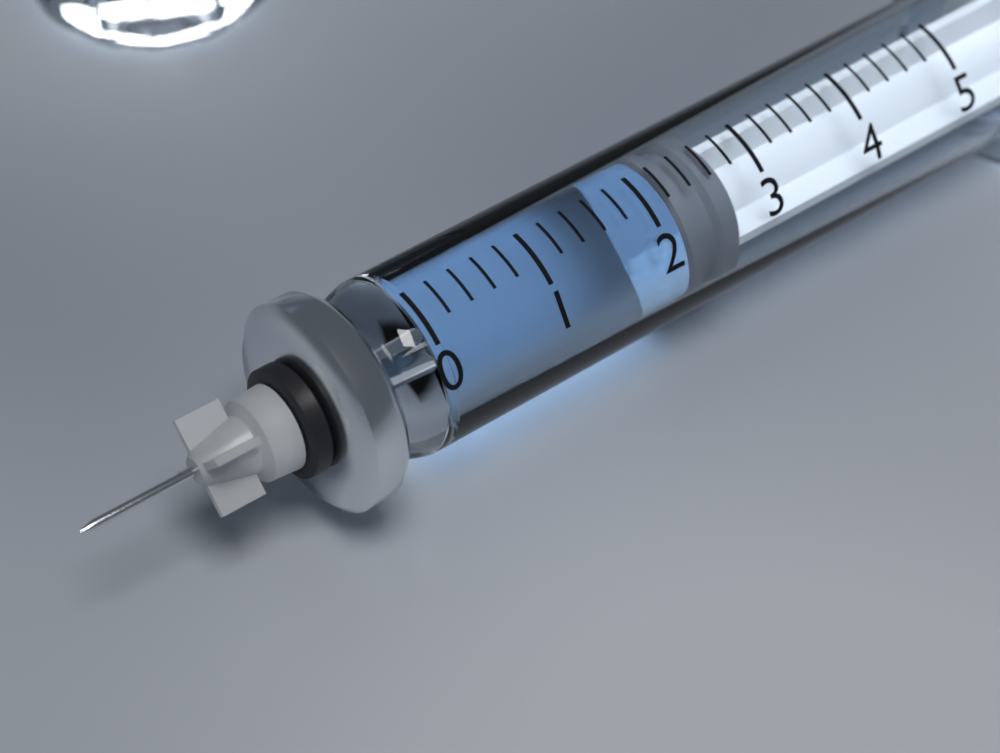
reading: 2.2 (no unit)
